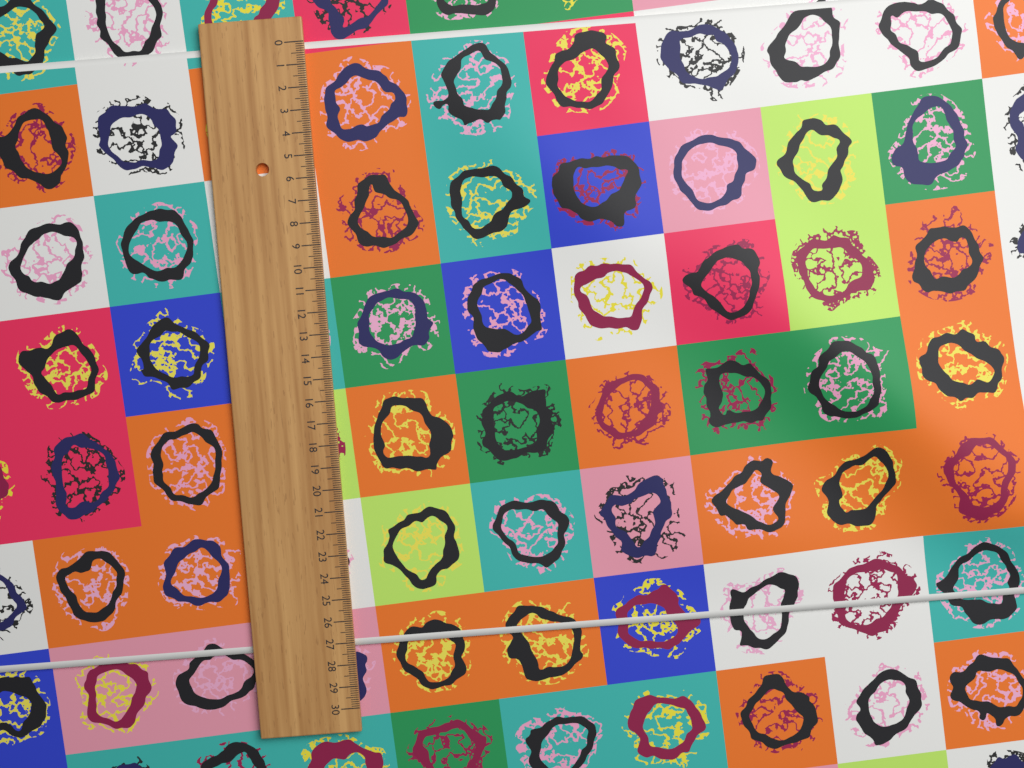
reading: 27.2 (no unit)
